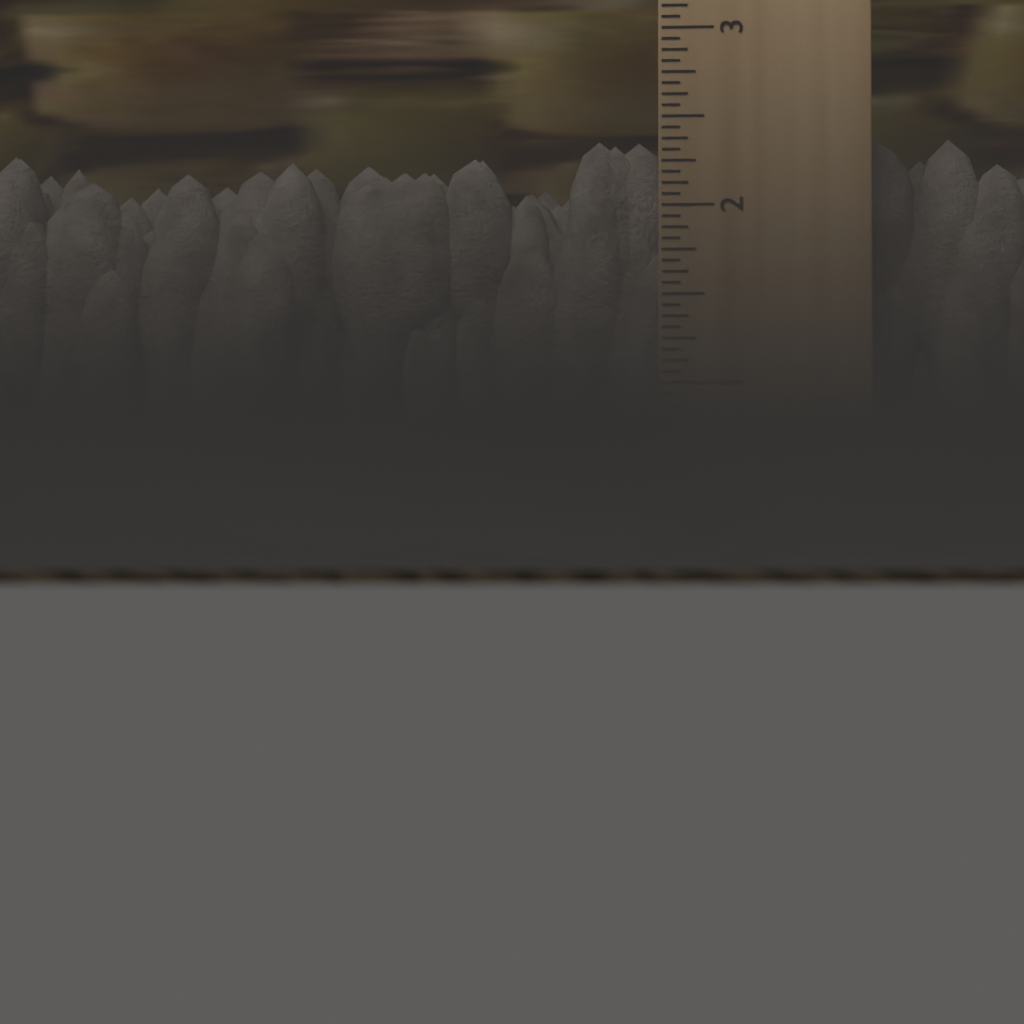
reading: 2.4375 in
